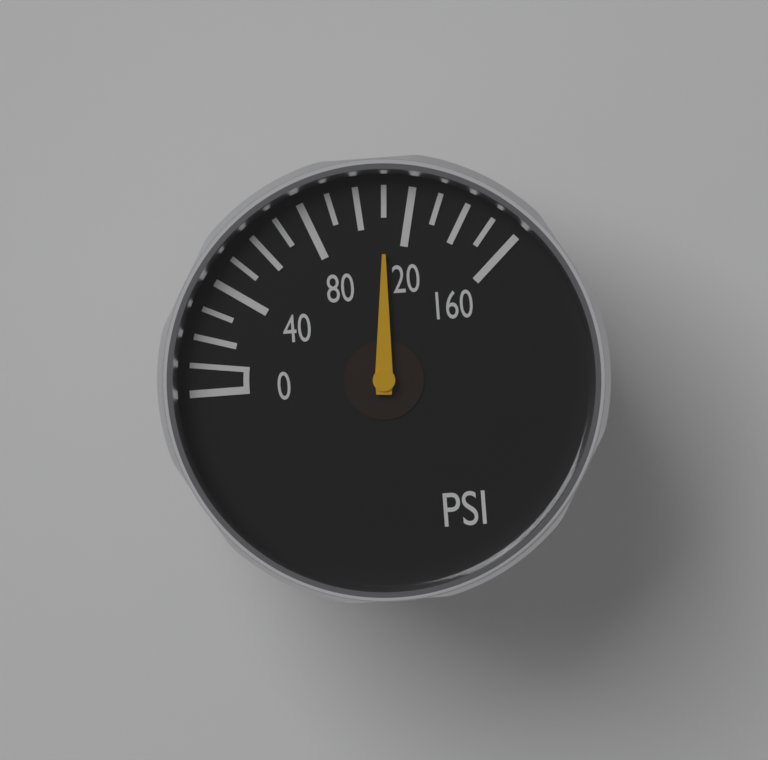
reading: 110 psi
